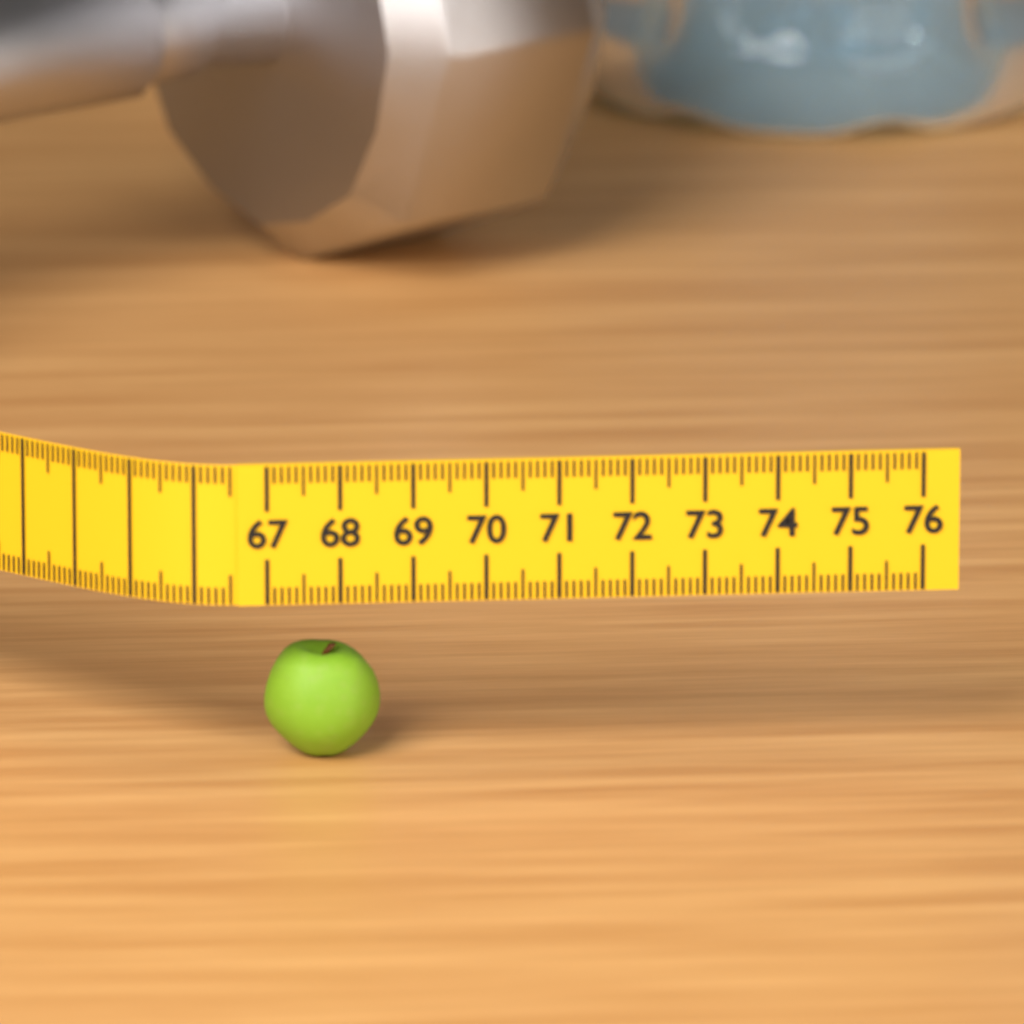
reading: 68.6 (no unit)
